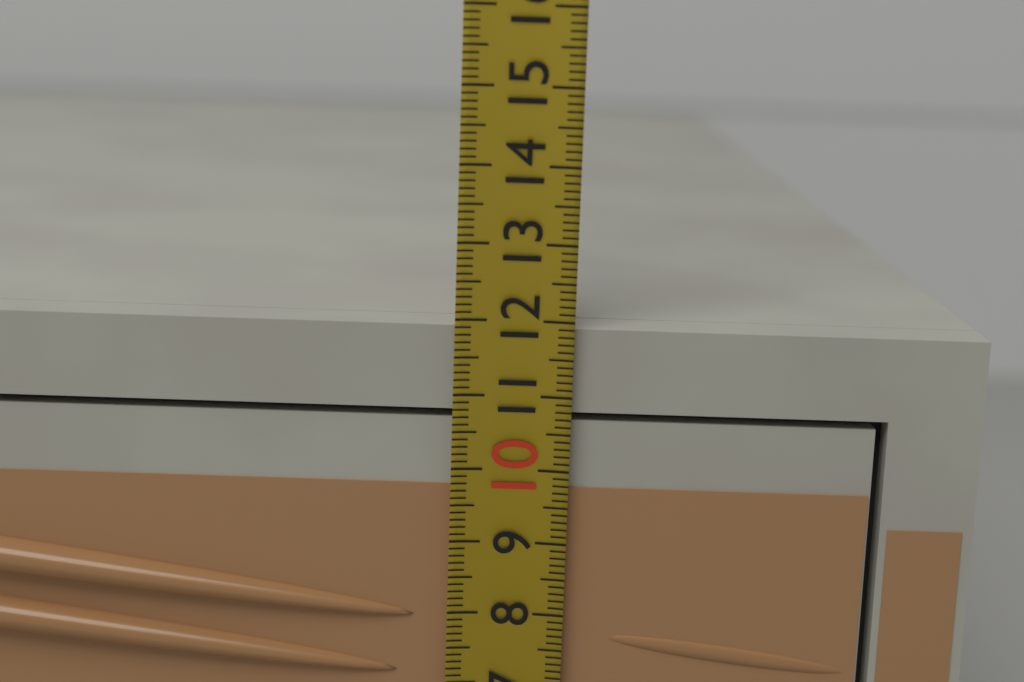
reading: 11.9 (no unit)
